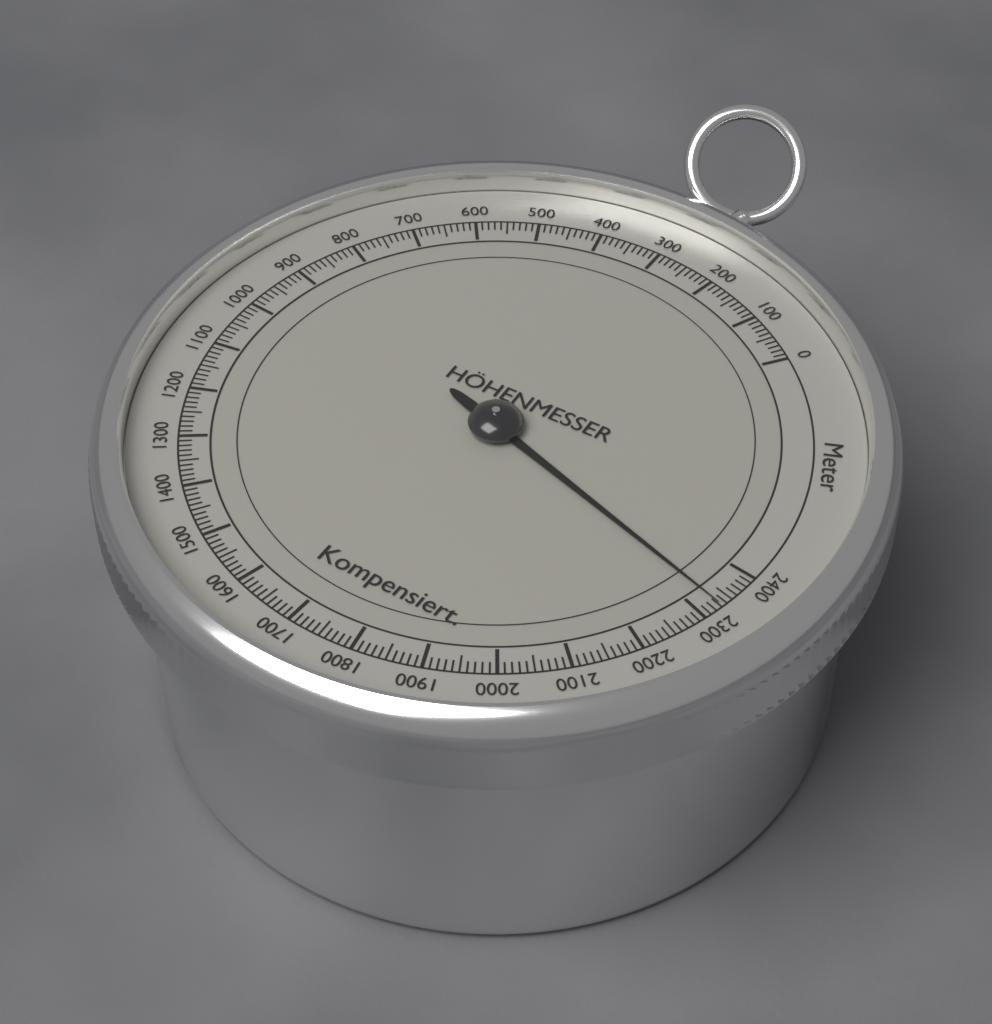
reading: 2330 m
